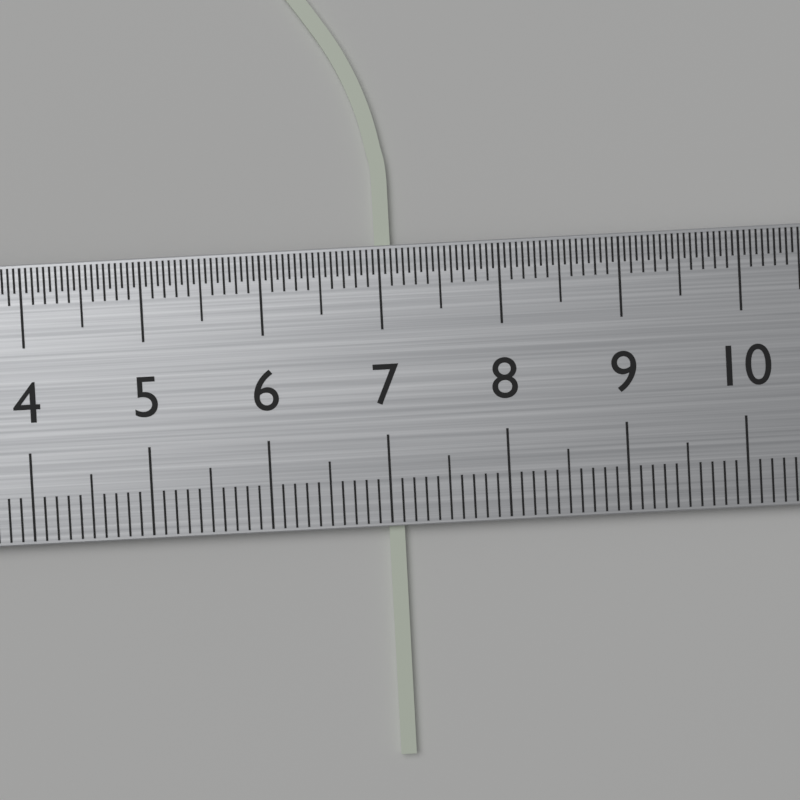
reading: 7.1 cm
